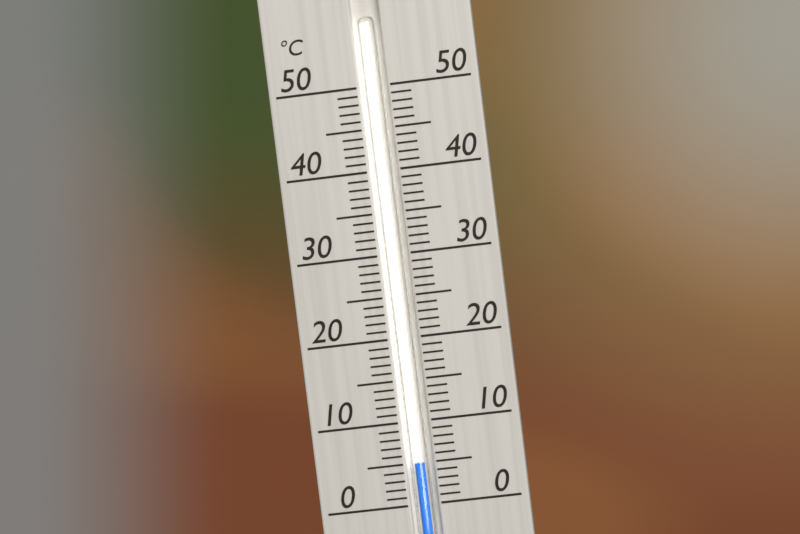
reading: 5 °C
